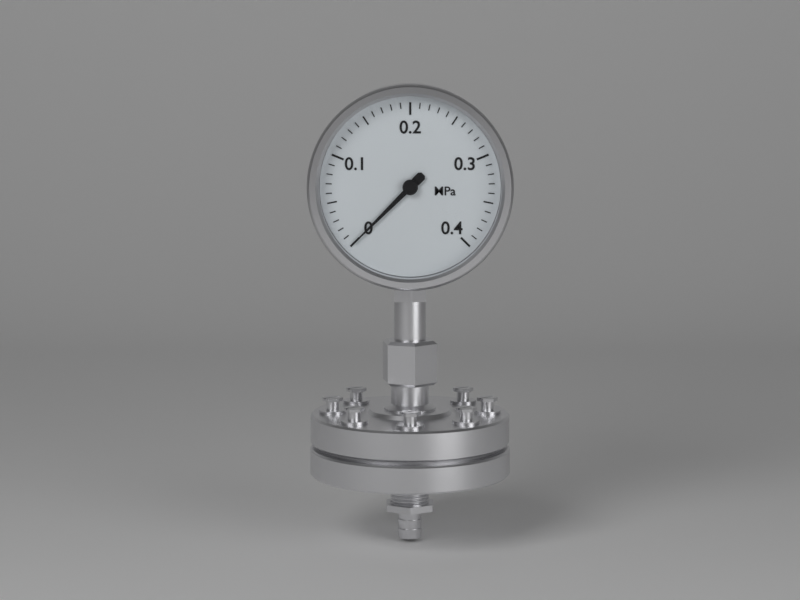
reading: 0.00 MPa
